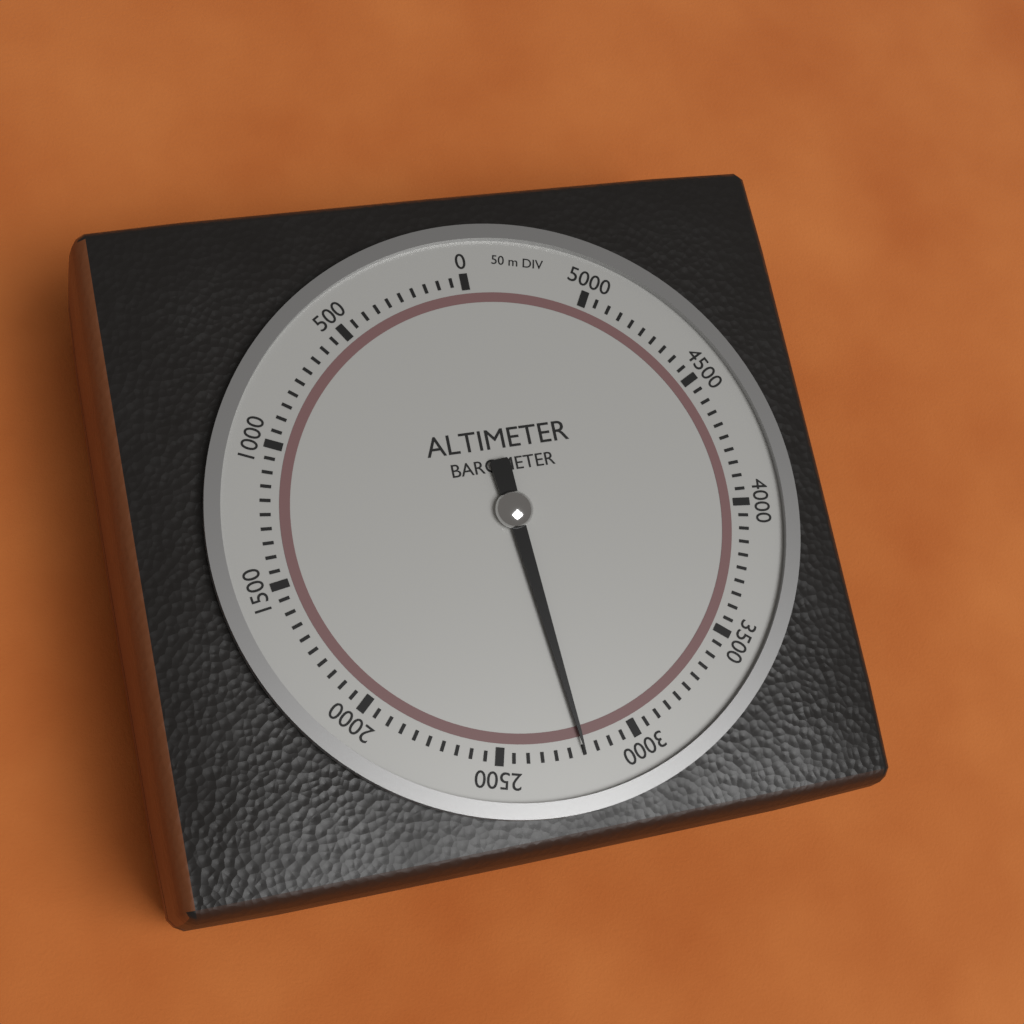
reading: 2800 m
